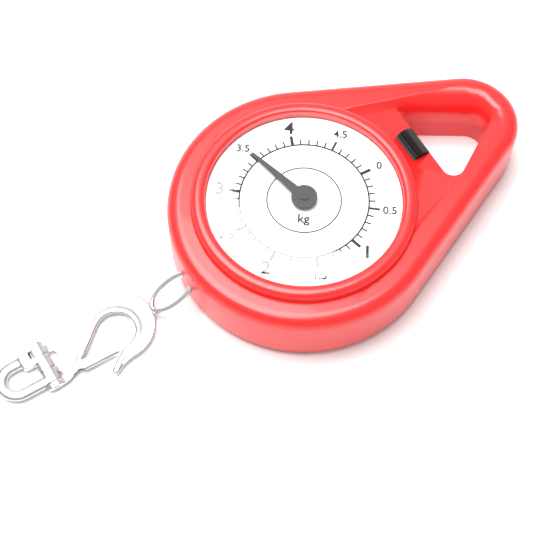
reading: 3.5 kg
